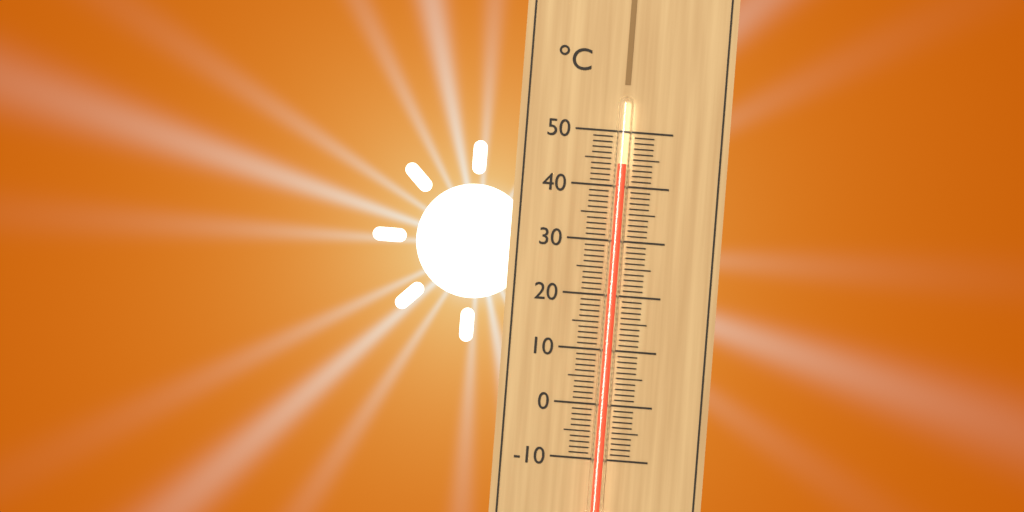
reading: 44 °C
